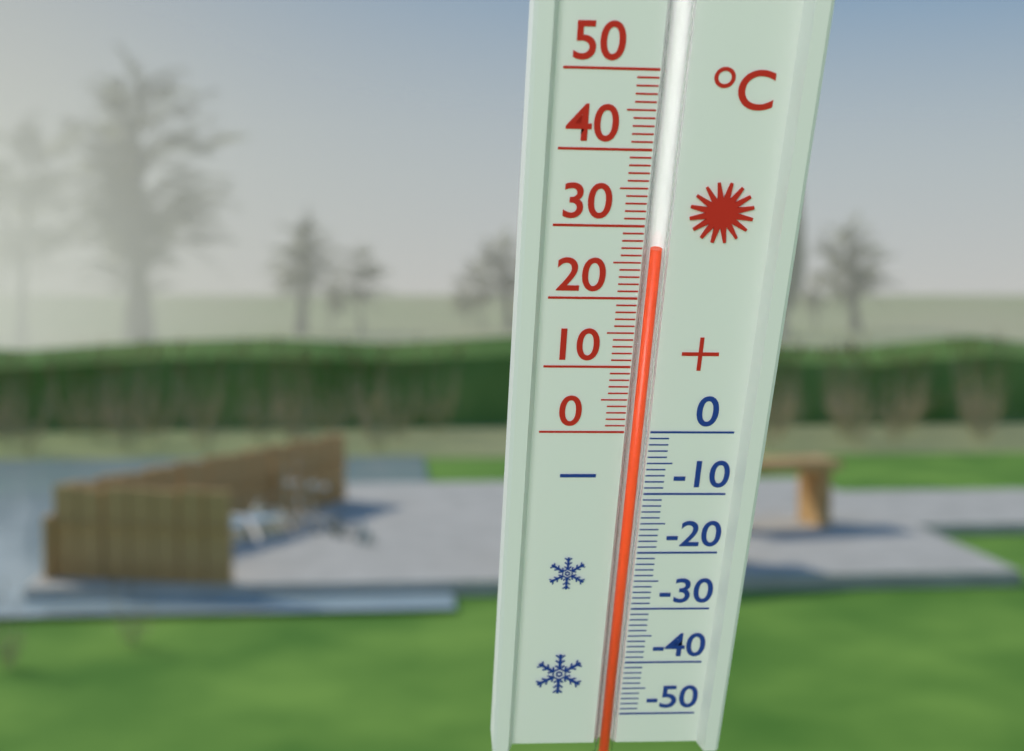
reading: 27 °C
